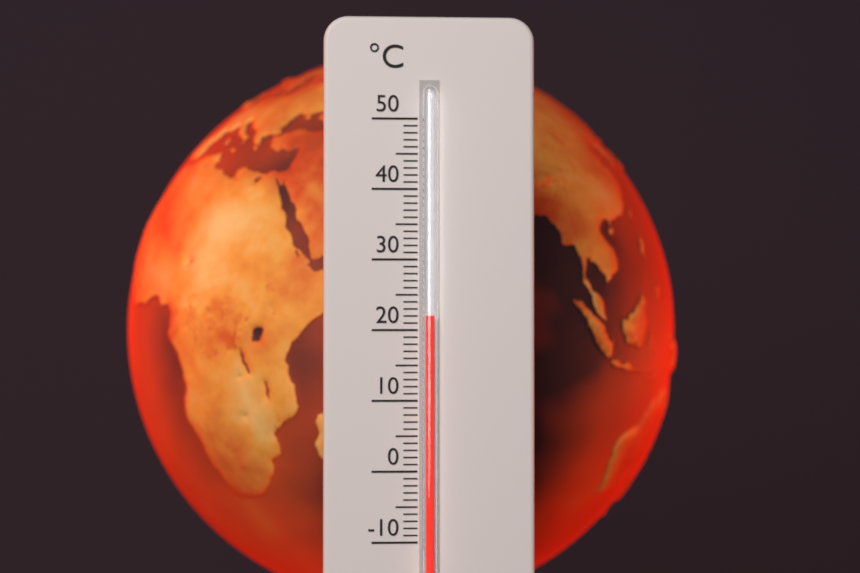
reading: 22 °C
